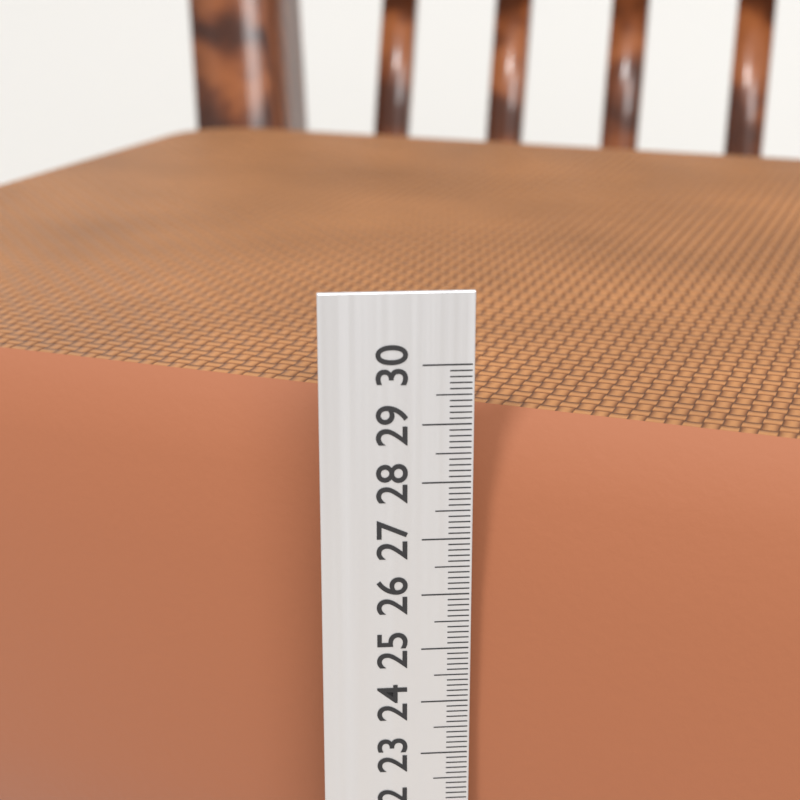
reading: 29.0 cm
